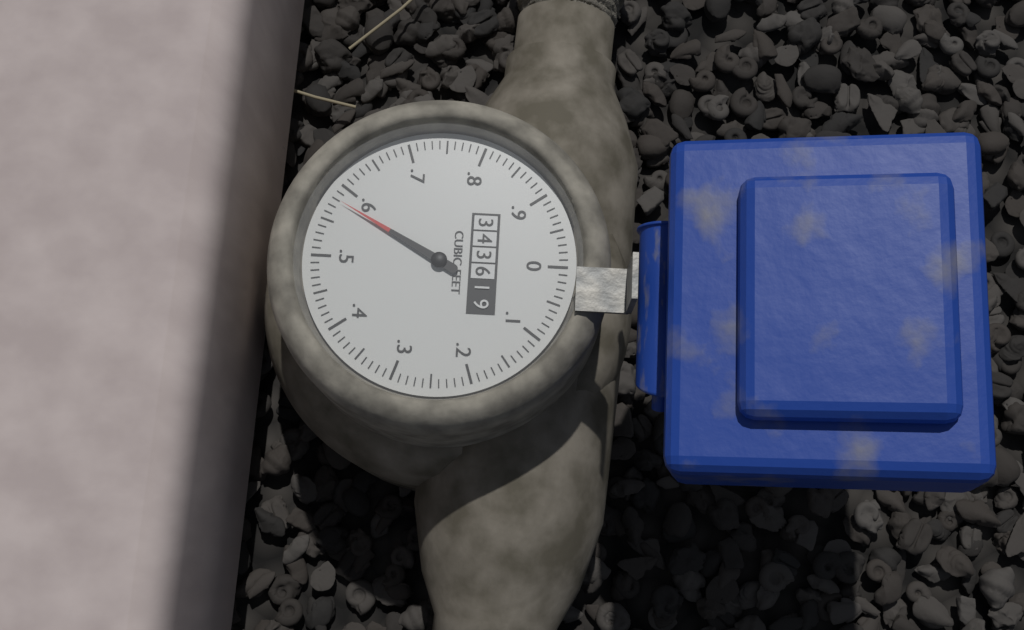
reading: 0.58 cubic feet
